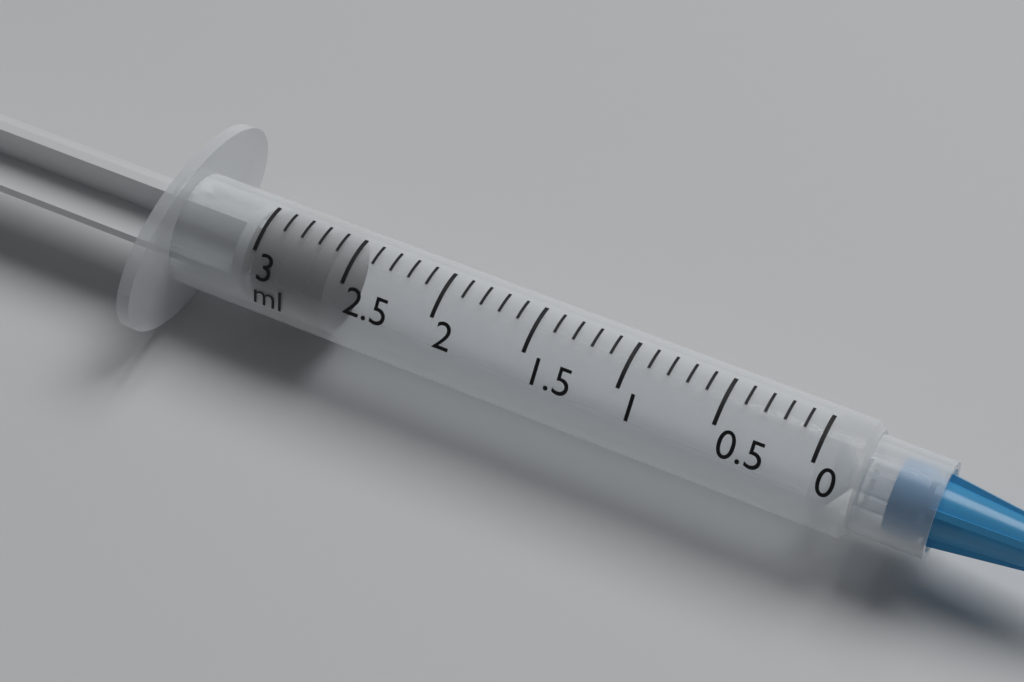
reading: 2.6 ml
